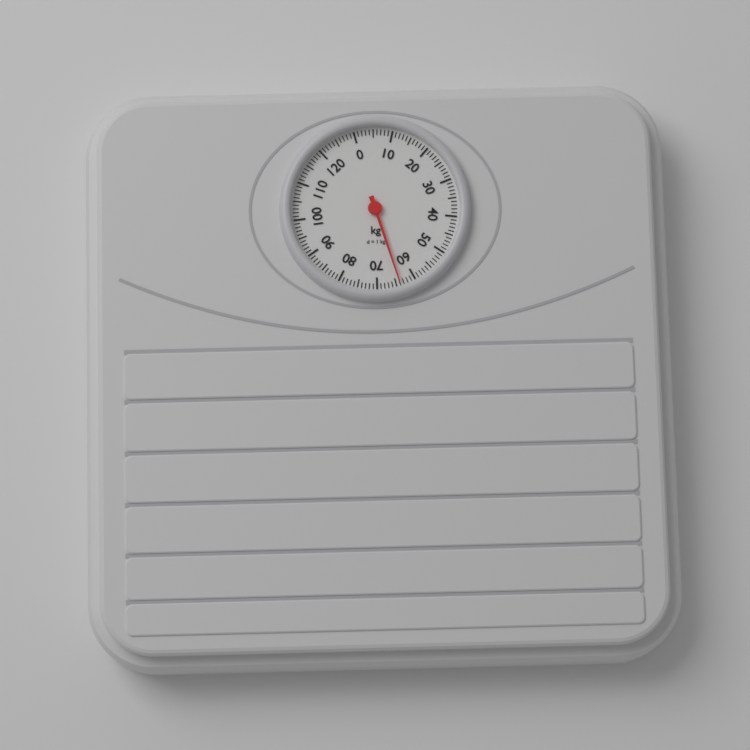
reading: 64 kg
